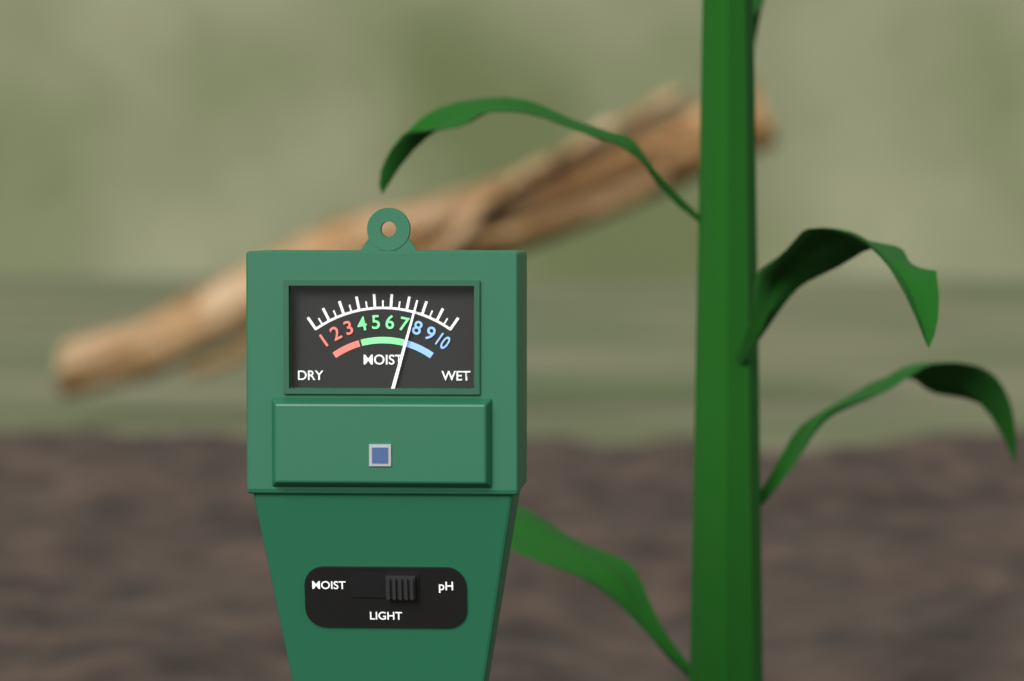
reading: 7.5 (no unit)
